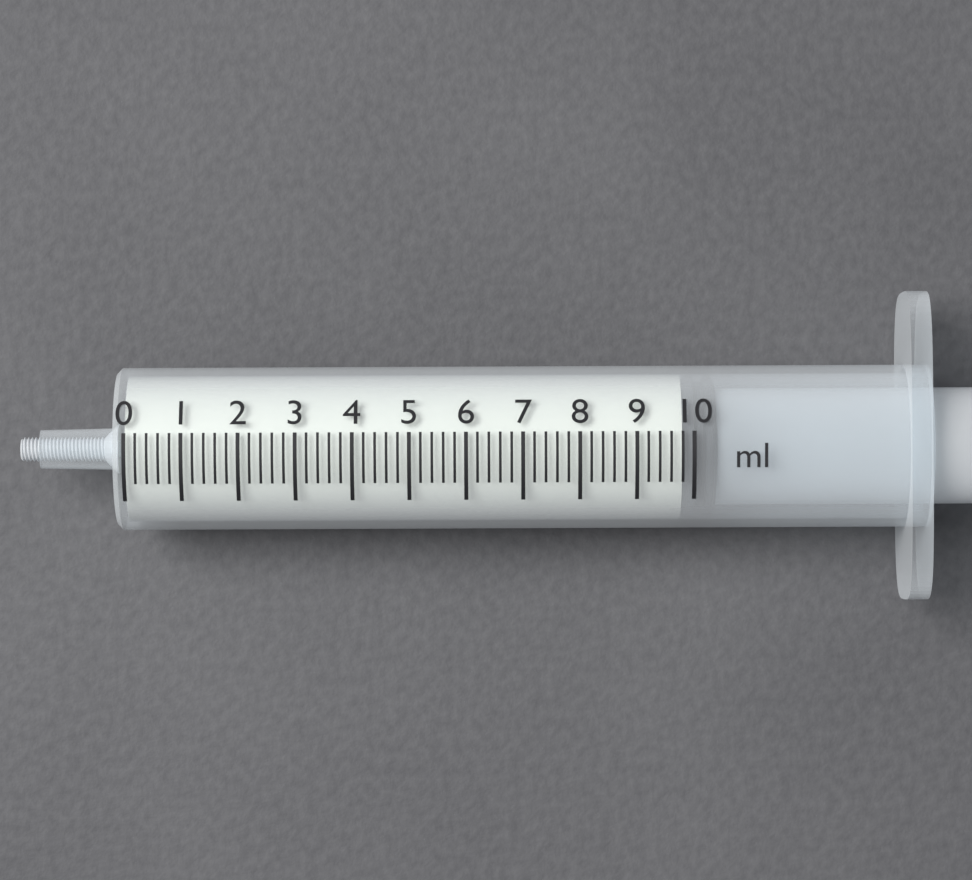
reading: 9.8 ml
